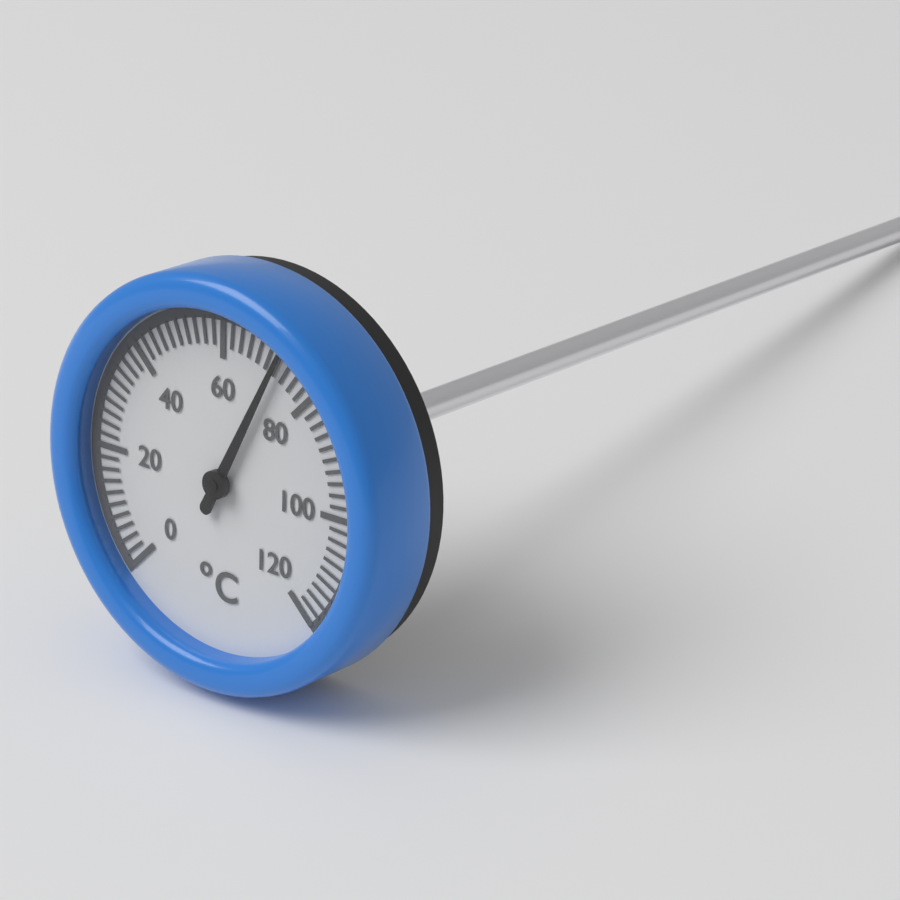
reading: 72 °C
